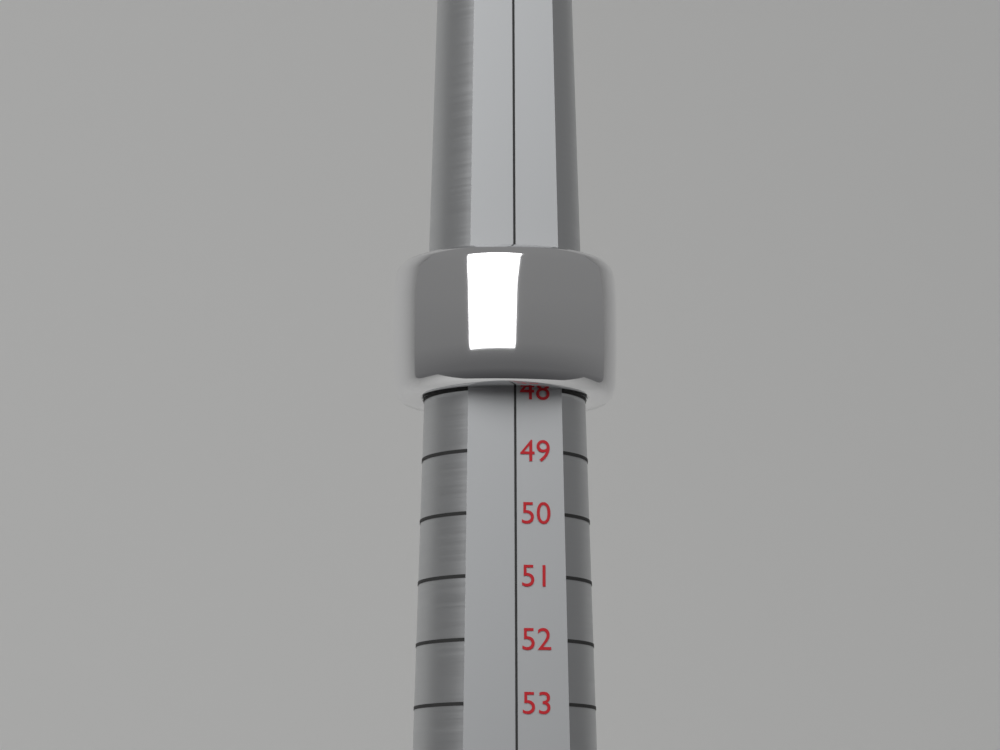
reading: 48 (no unit)
